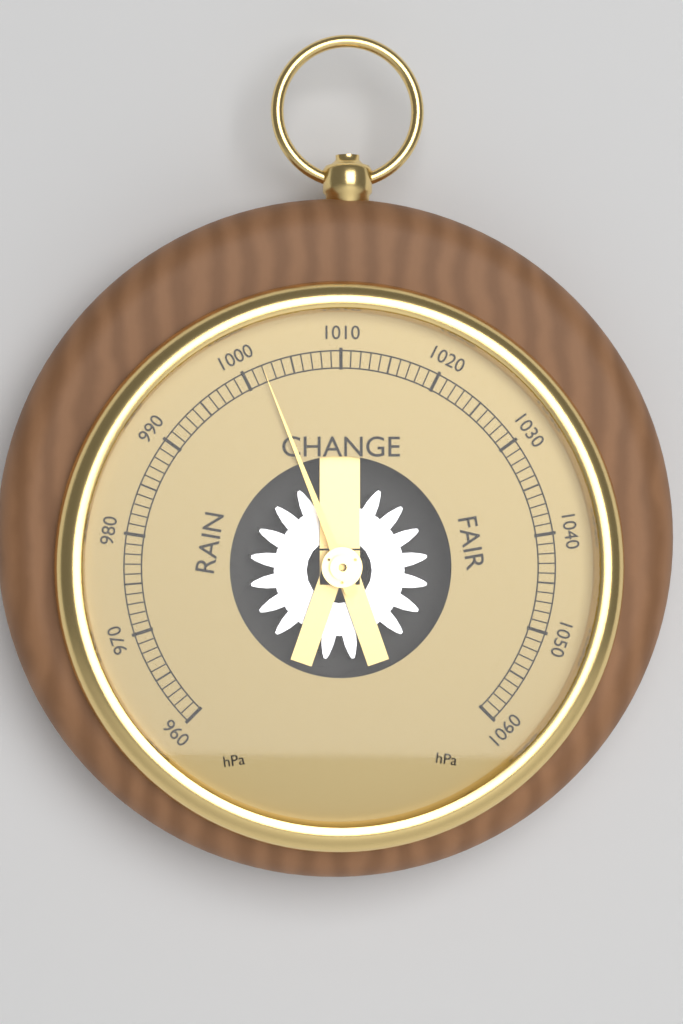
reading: 1002 hPa
